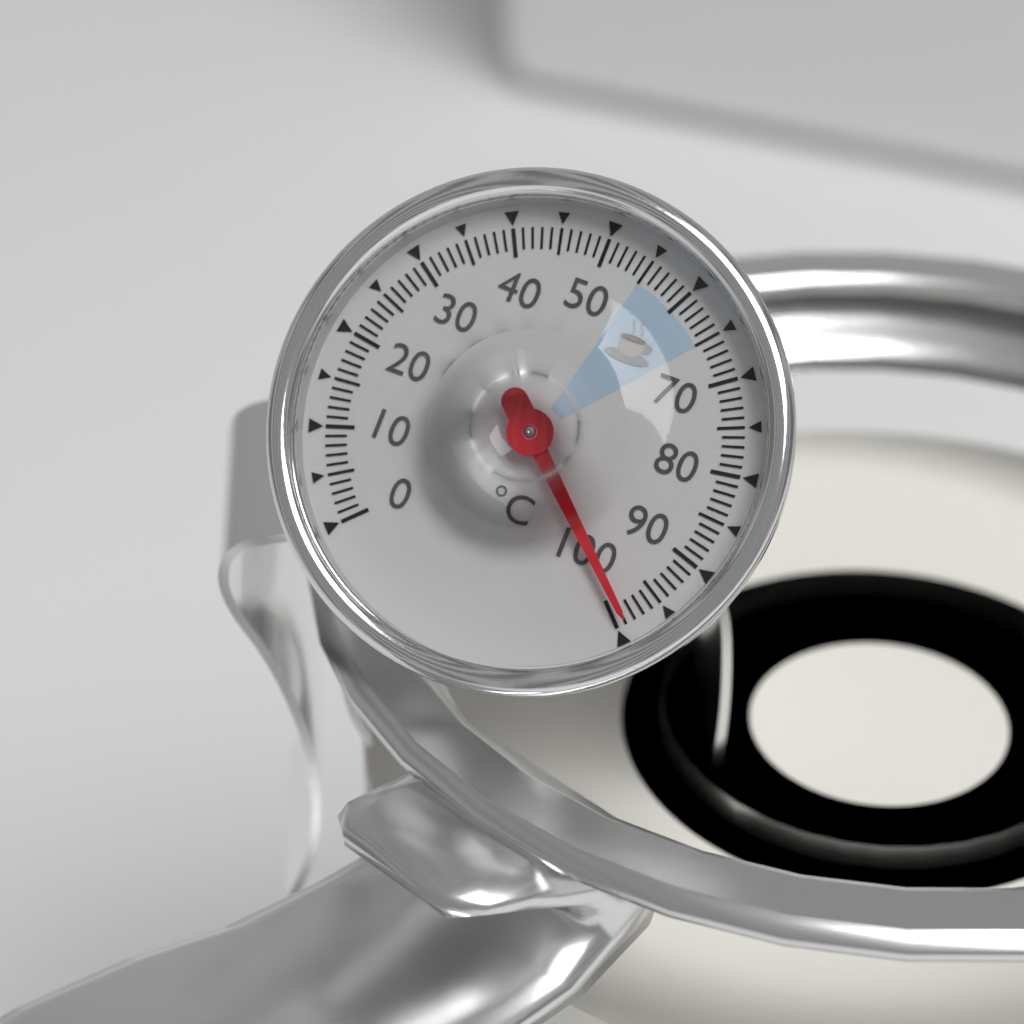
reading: 99 °C
